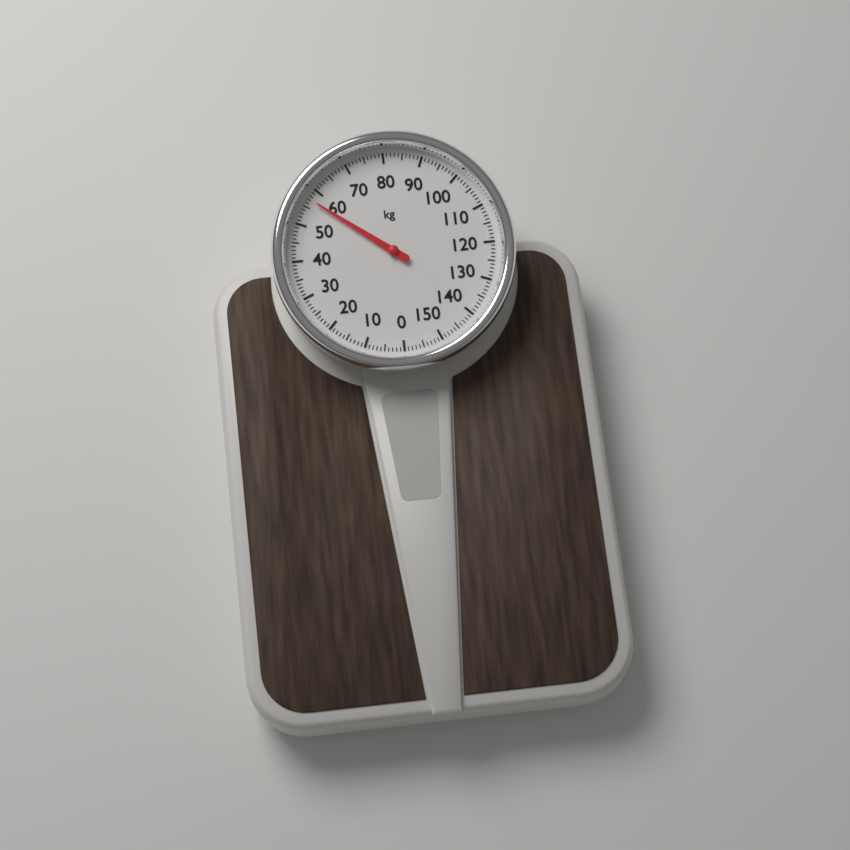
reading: 57 kg
